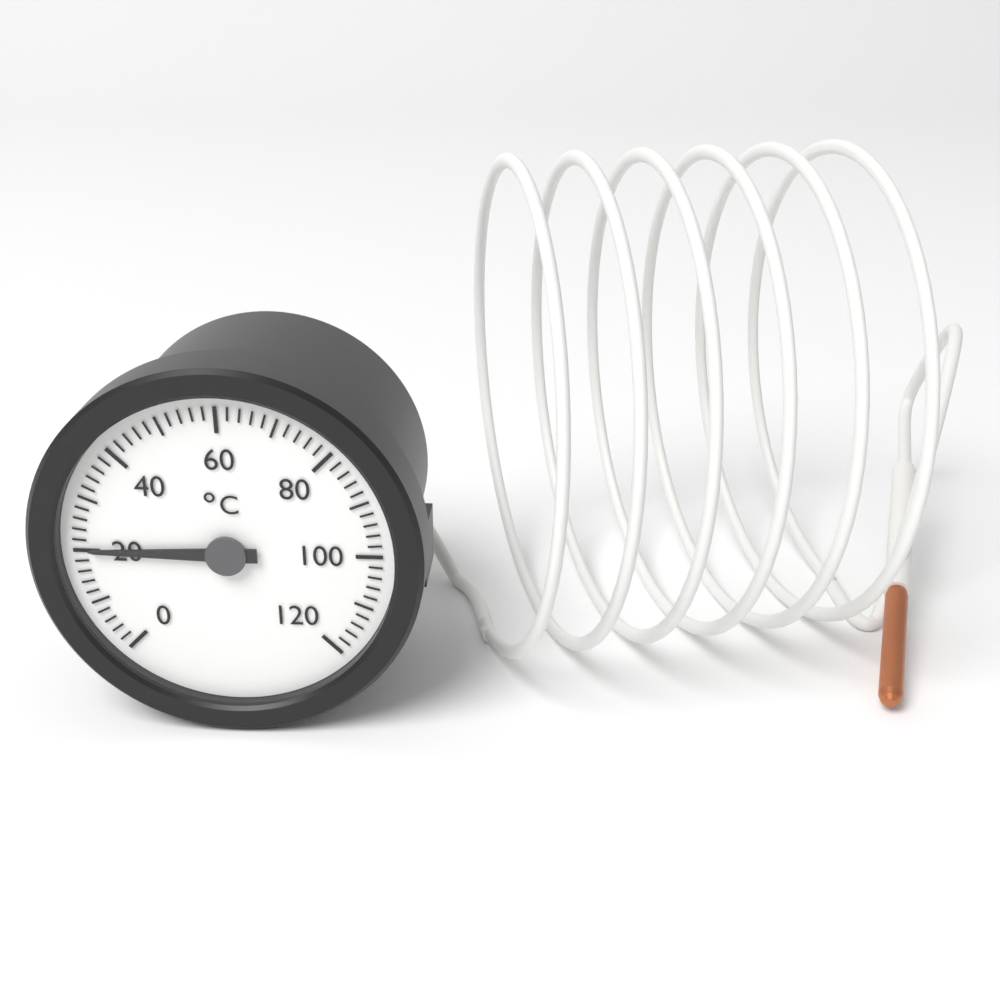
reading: 20 °C
